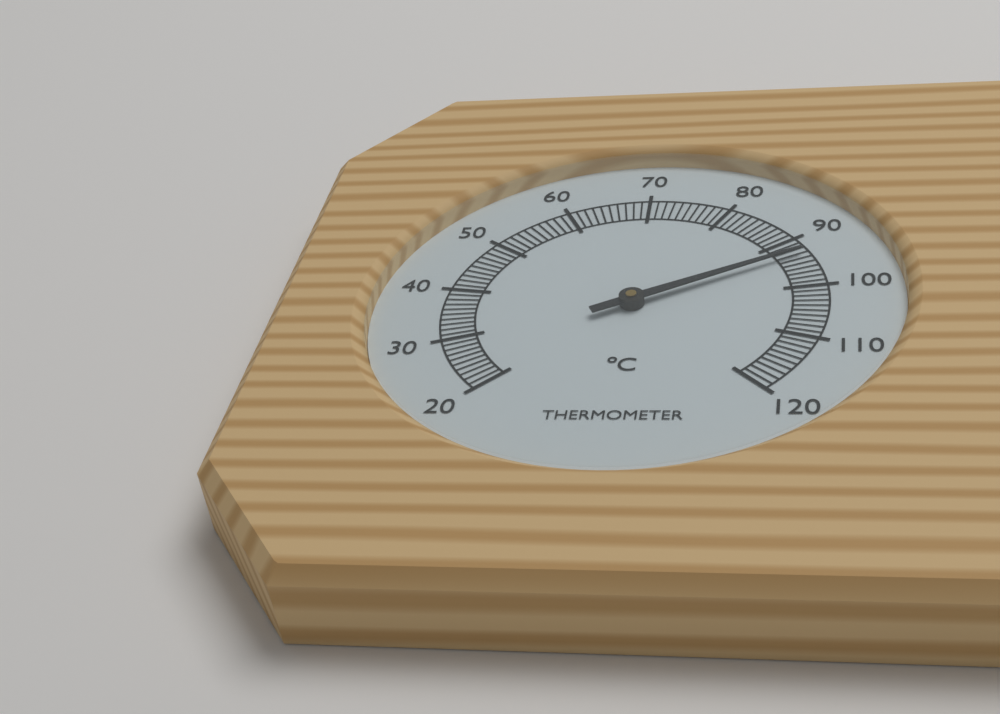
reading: 93 °C
